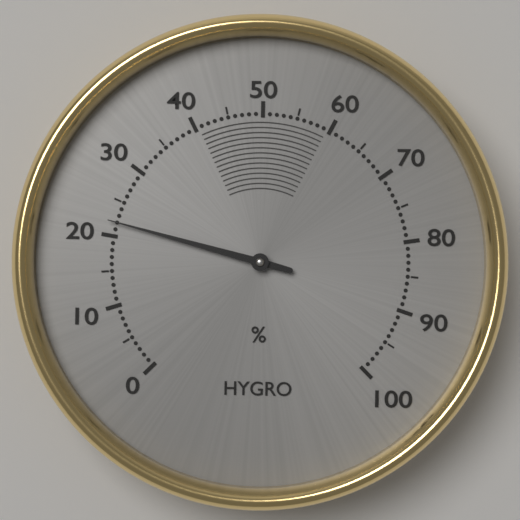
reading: 22 %
